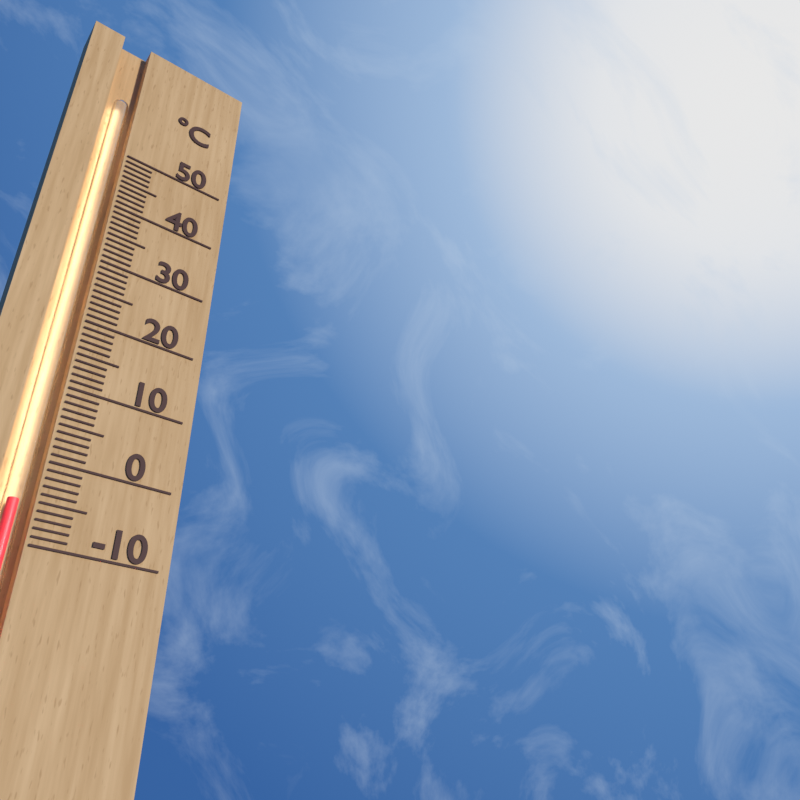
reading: -5 °C
